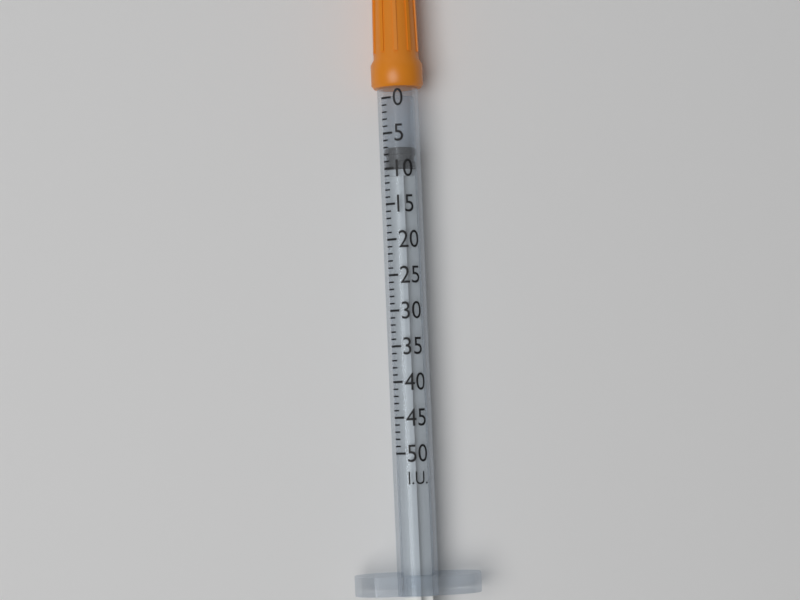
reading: 7 I.U.
